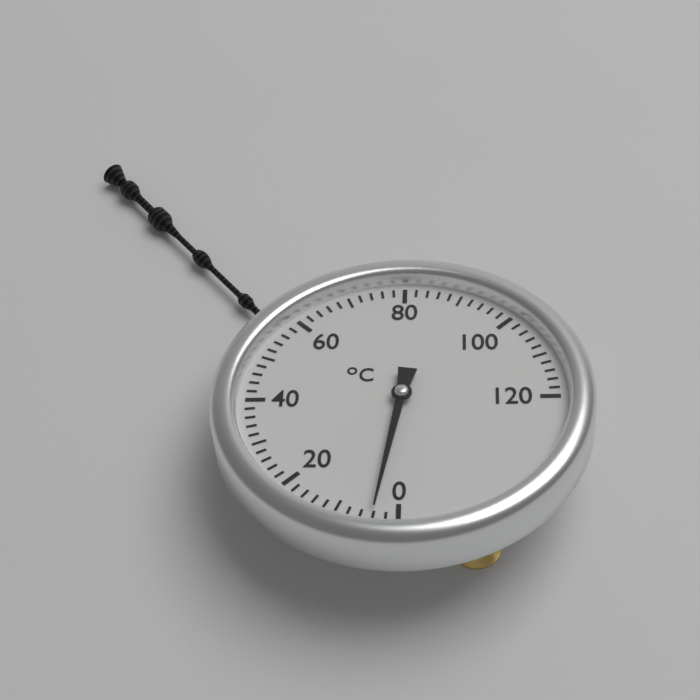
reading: 4 °C
